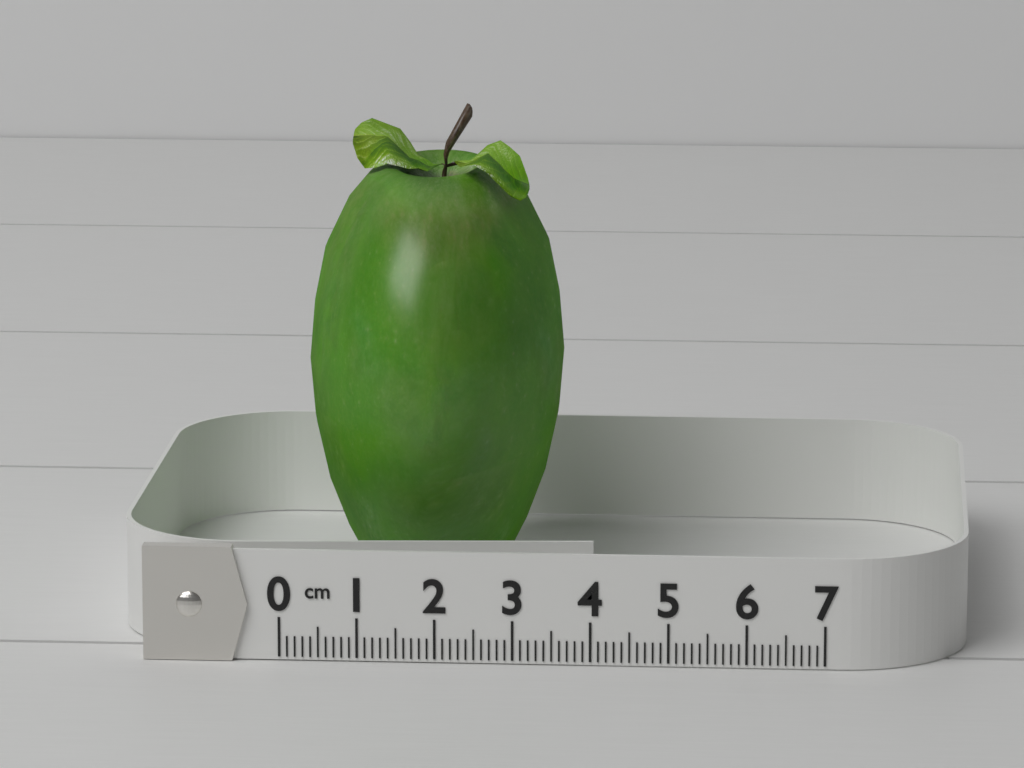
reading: 3.4 cm
